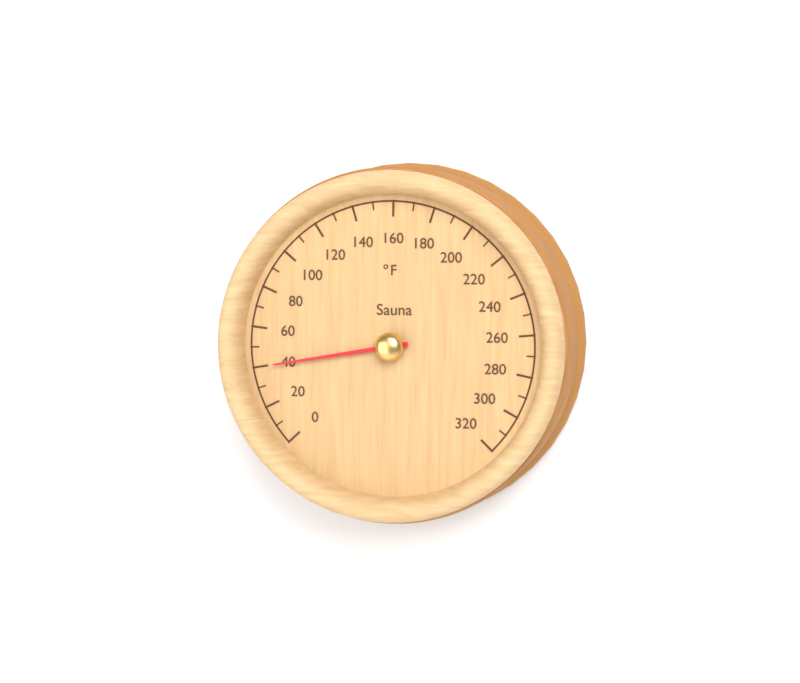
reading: 40 °F
